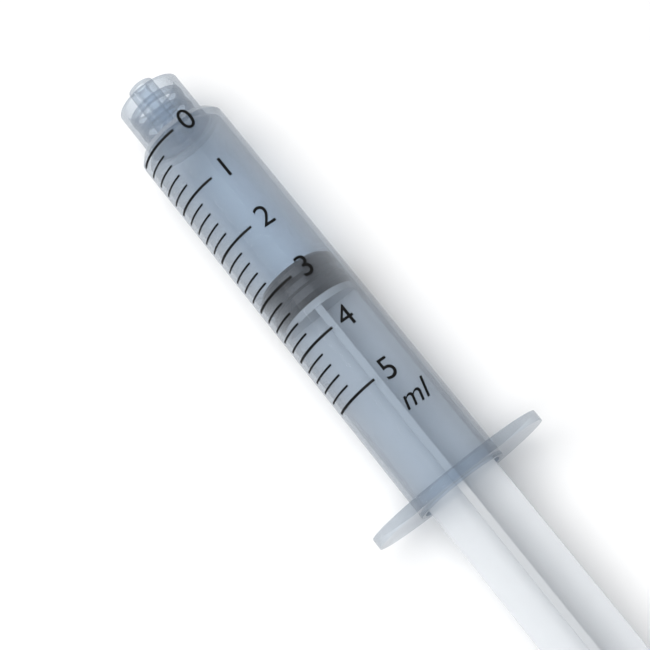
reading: 2.8 ml
